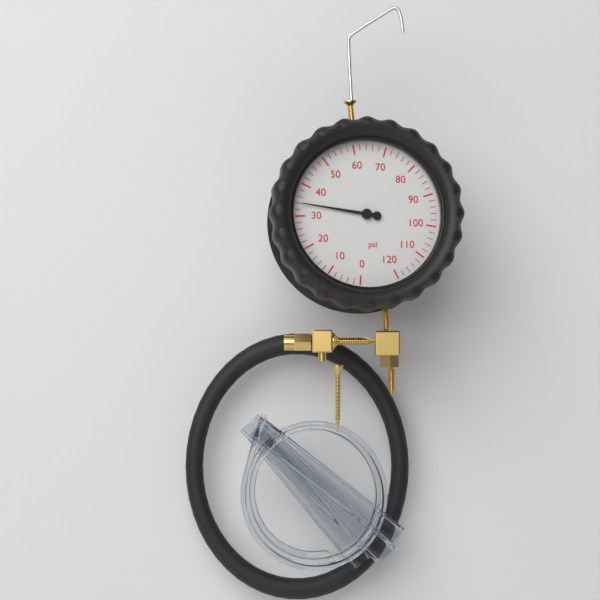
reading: 34 psi
